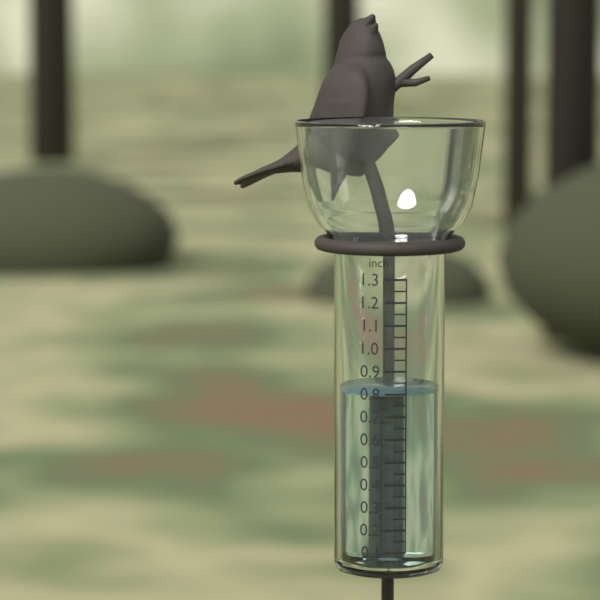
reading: 0.80 inch
